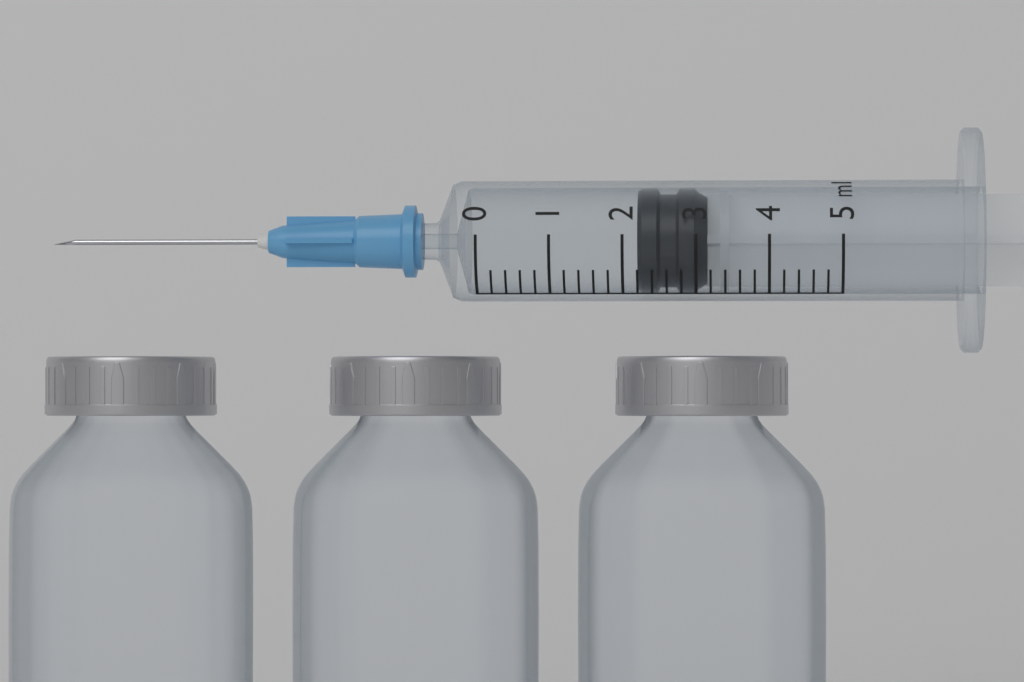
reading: 2.2 ml
